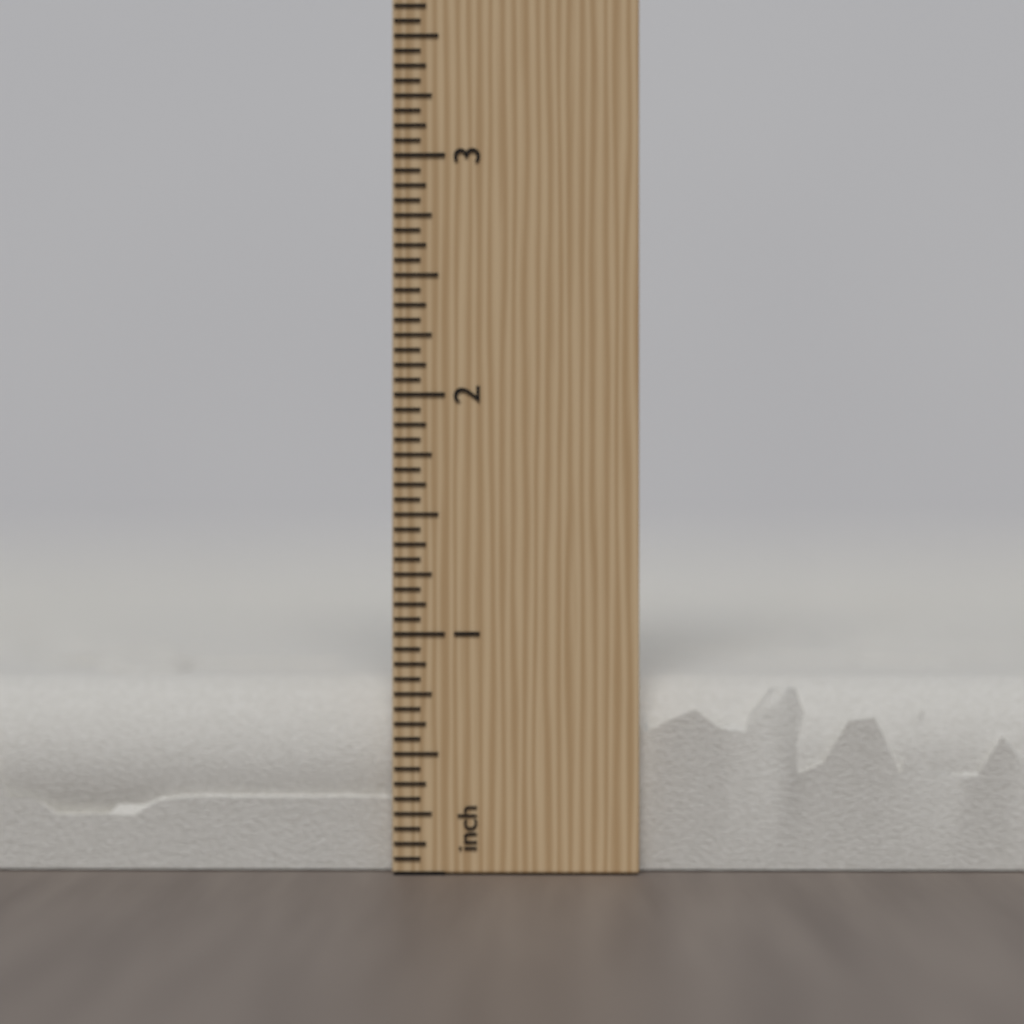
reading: 0.8125 inch
